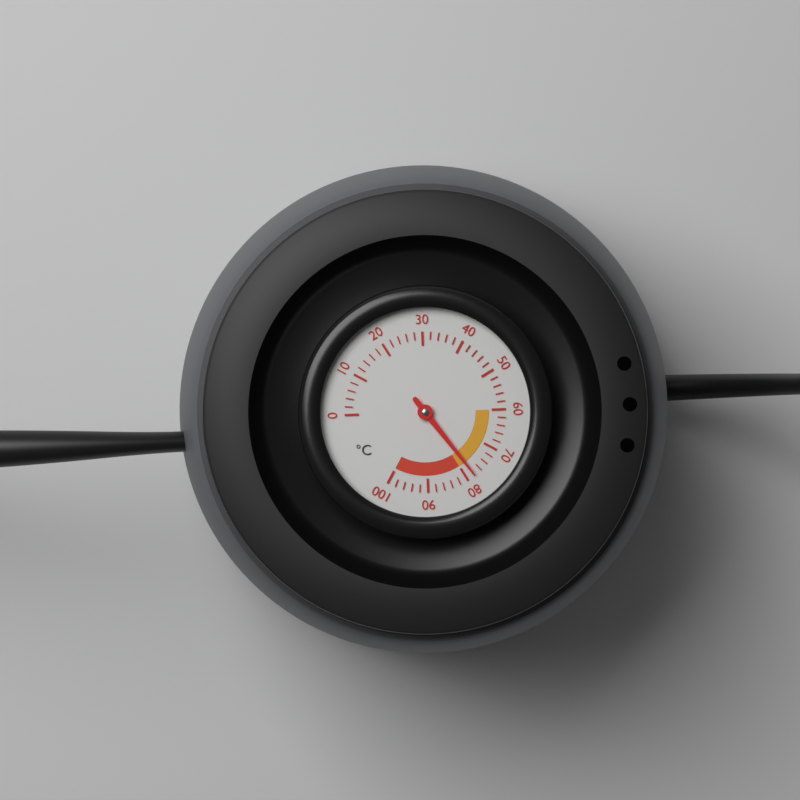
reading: 78 °C
